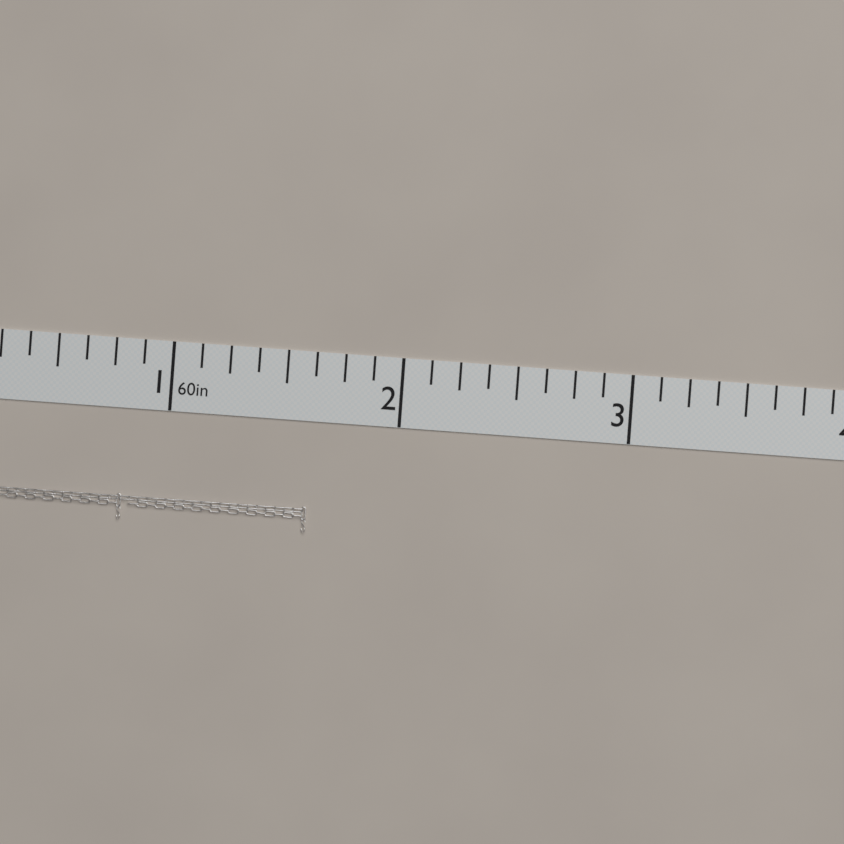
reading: 1.625 in
